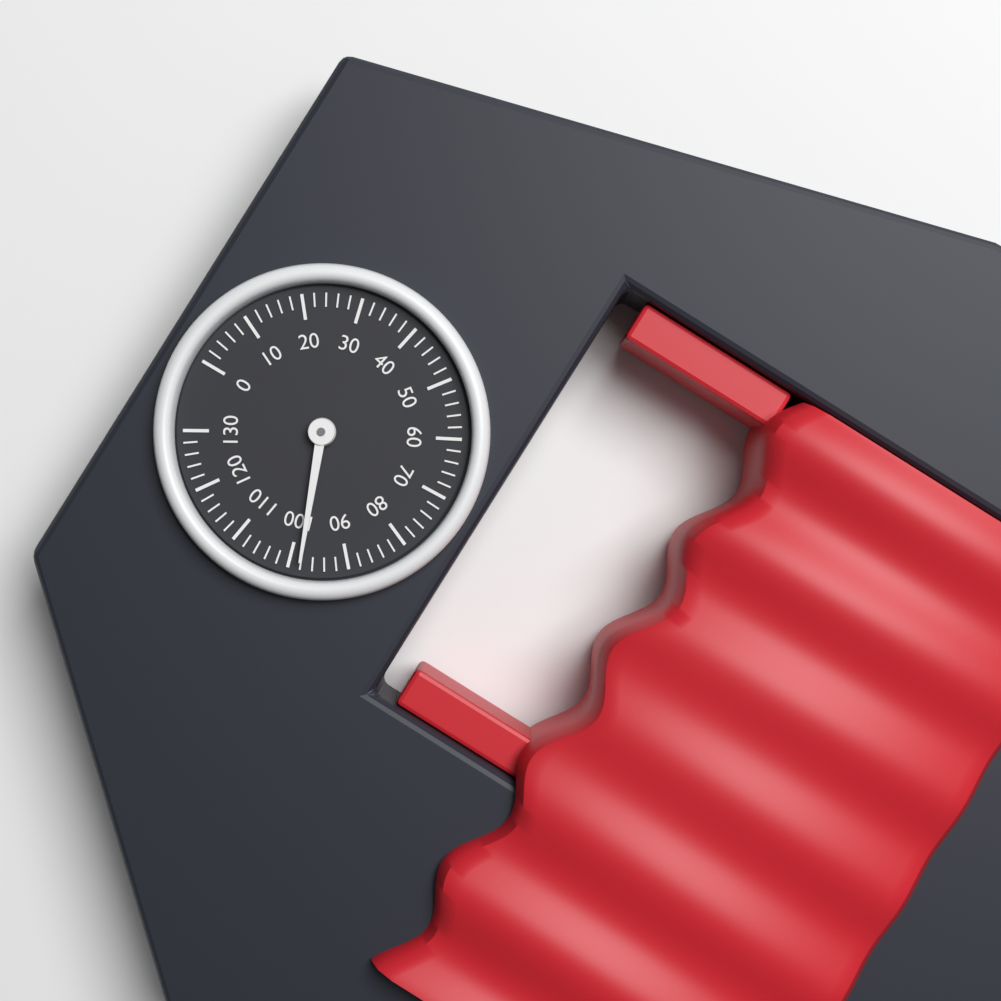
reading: 98 (no unit)
